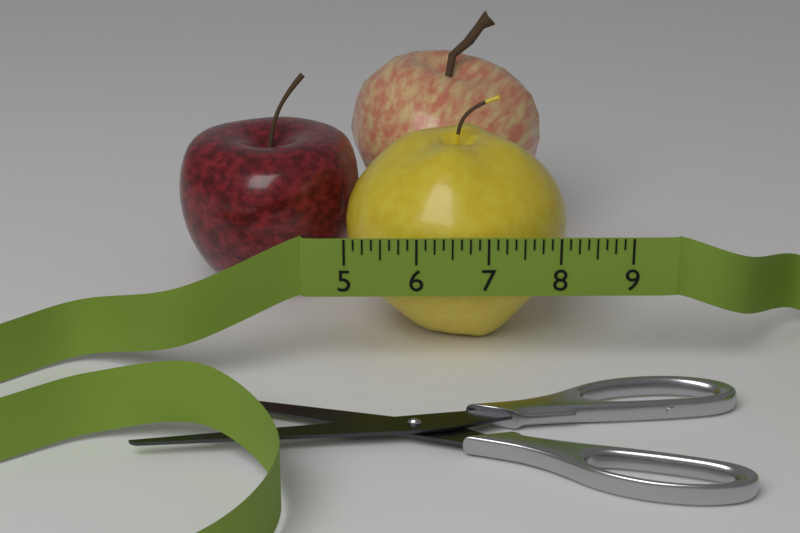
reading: 8.250 (no unit)
